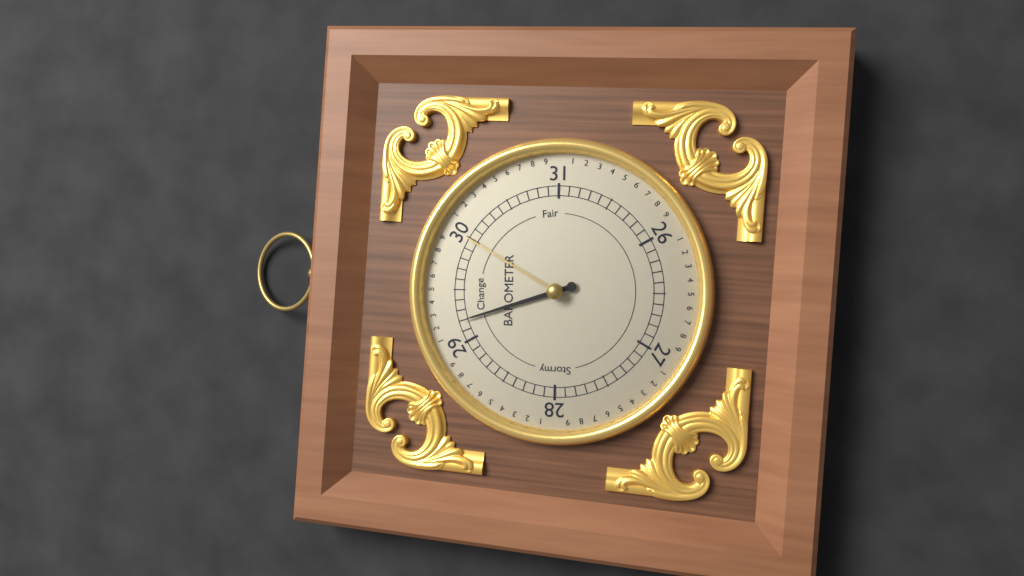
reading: 29.2 (no unit)
